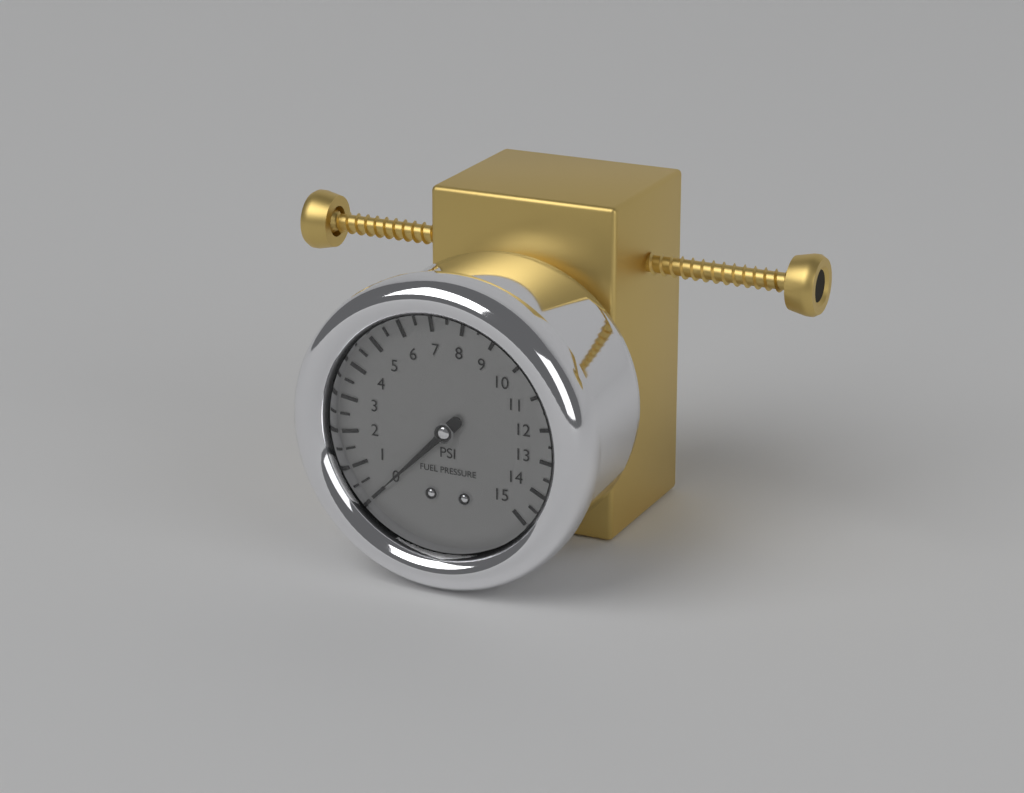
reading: 0.0 psi
